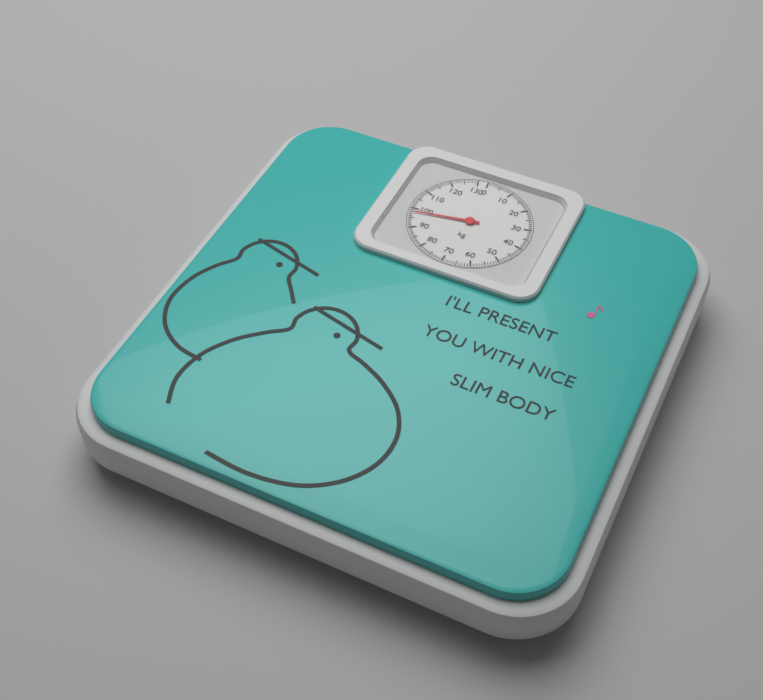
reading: 98 kg
